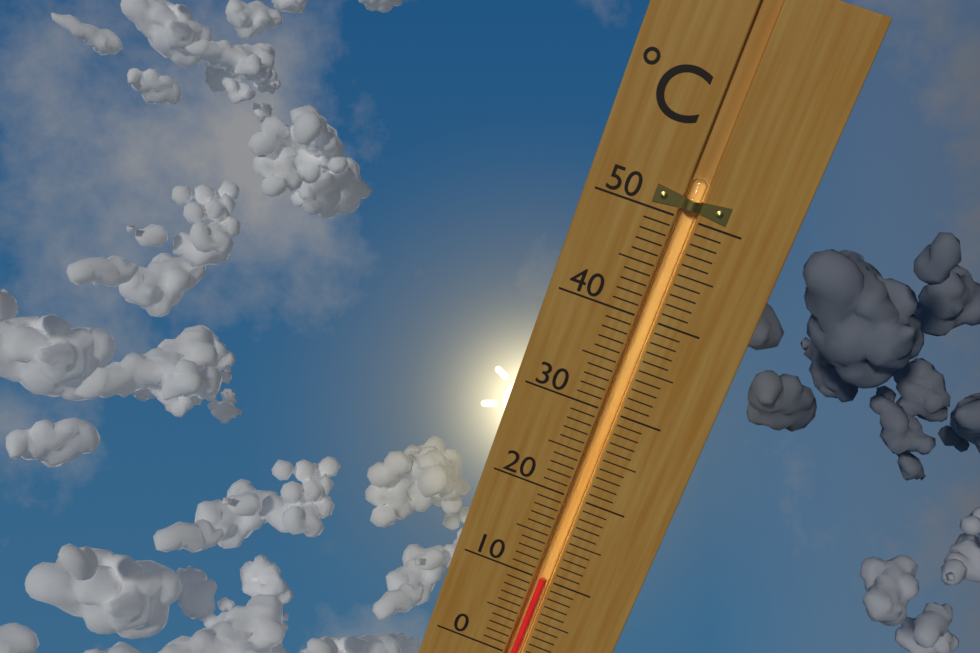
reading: 10 °C
